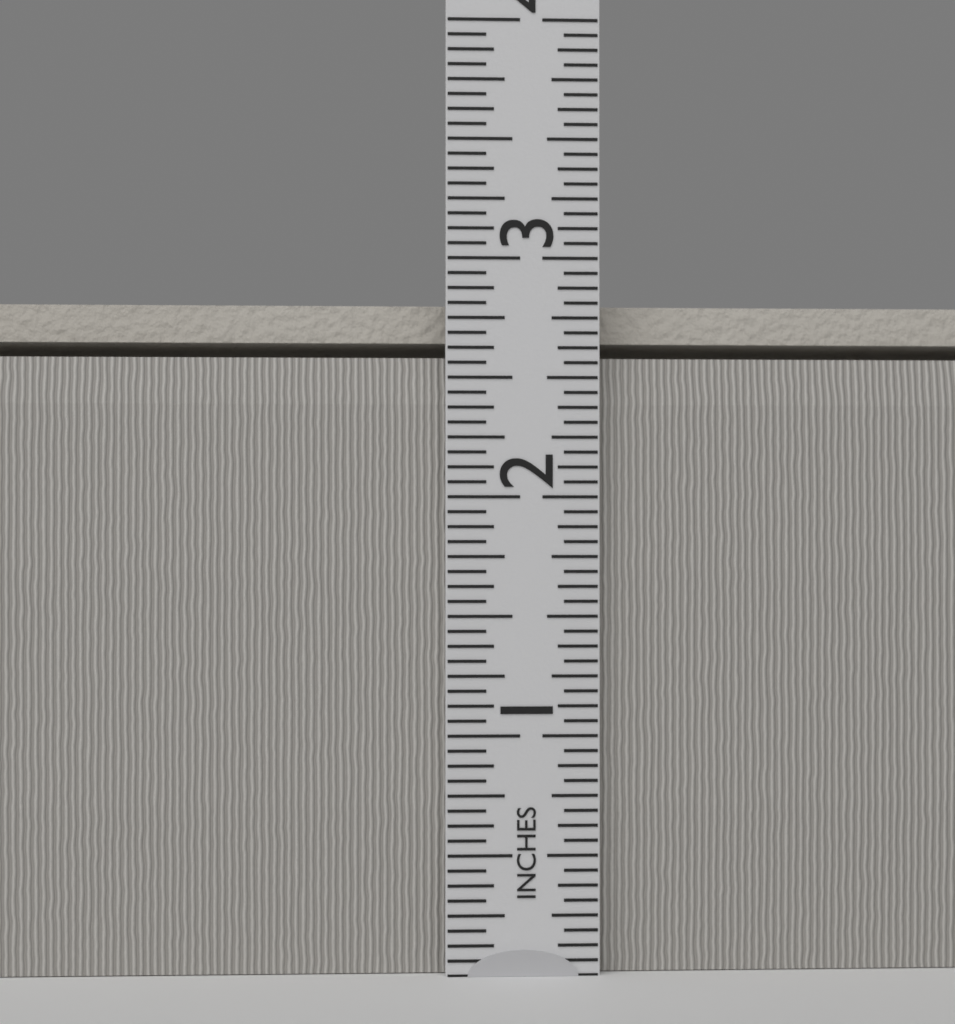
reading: 2.8125 in
